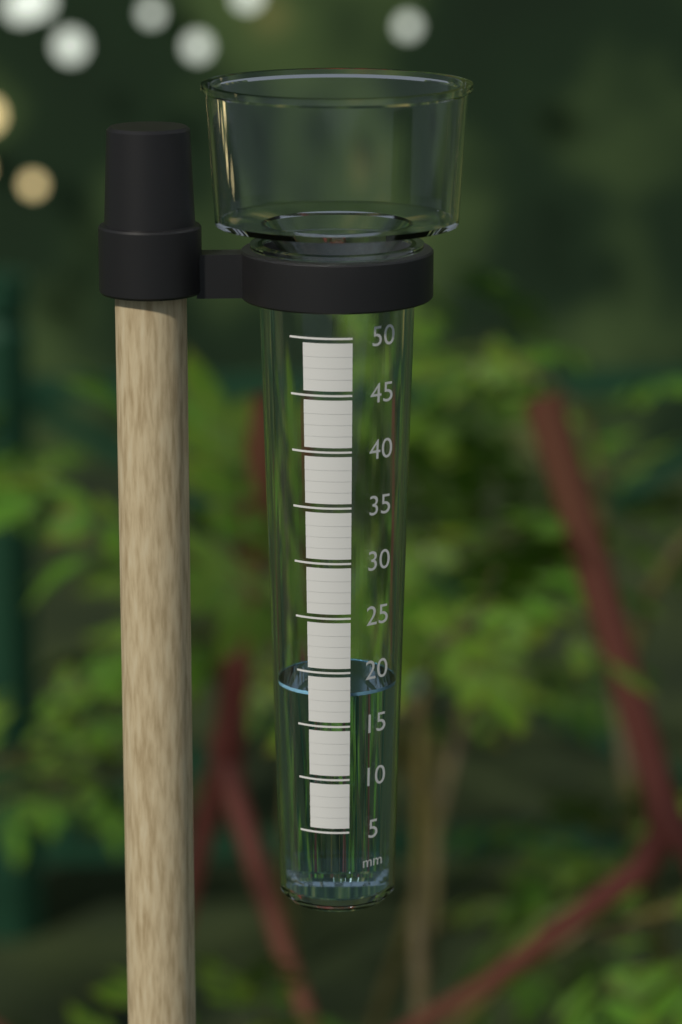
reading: 18 mm
